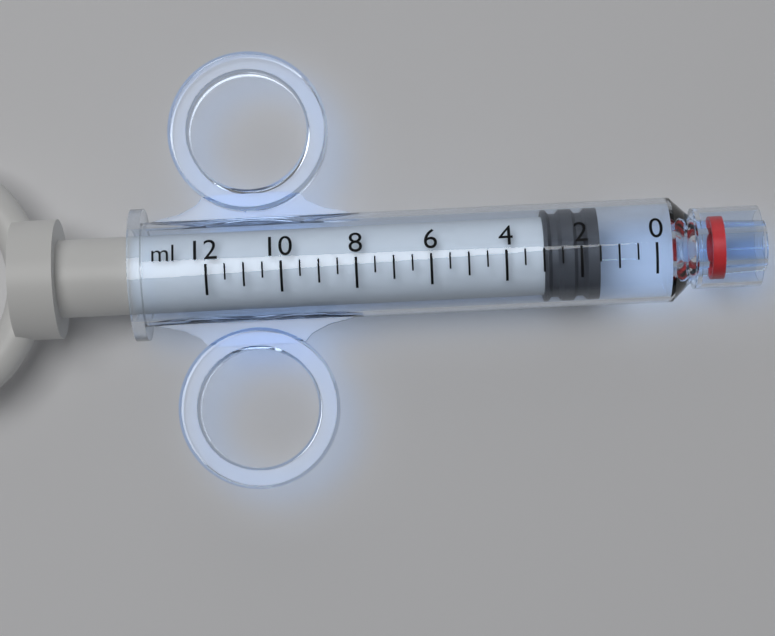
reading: 1.5 ml
